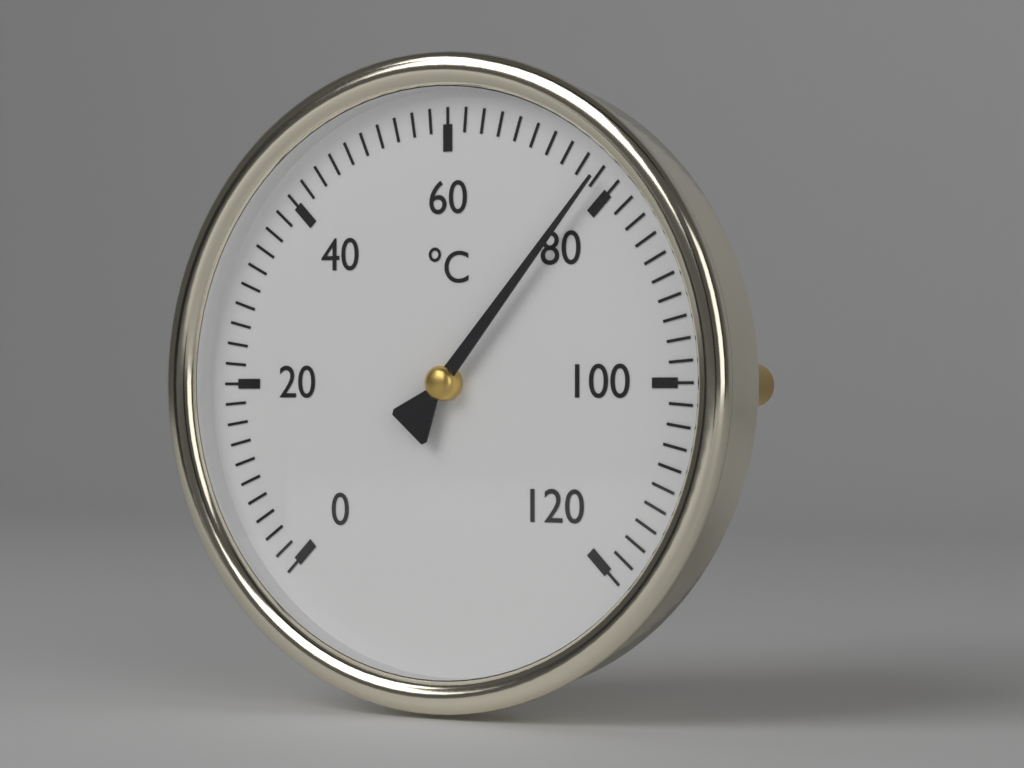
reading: 78 °C
